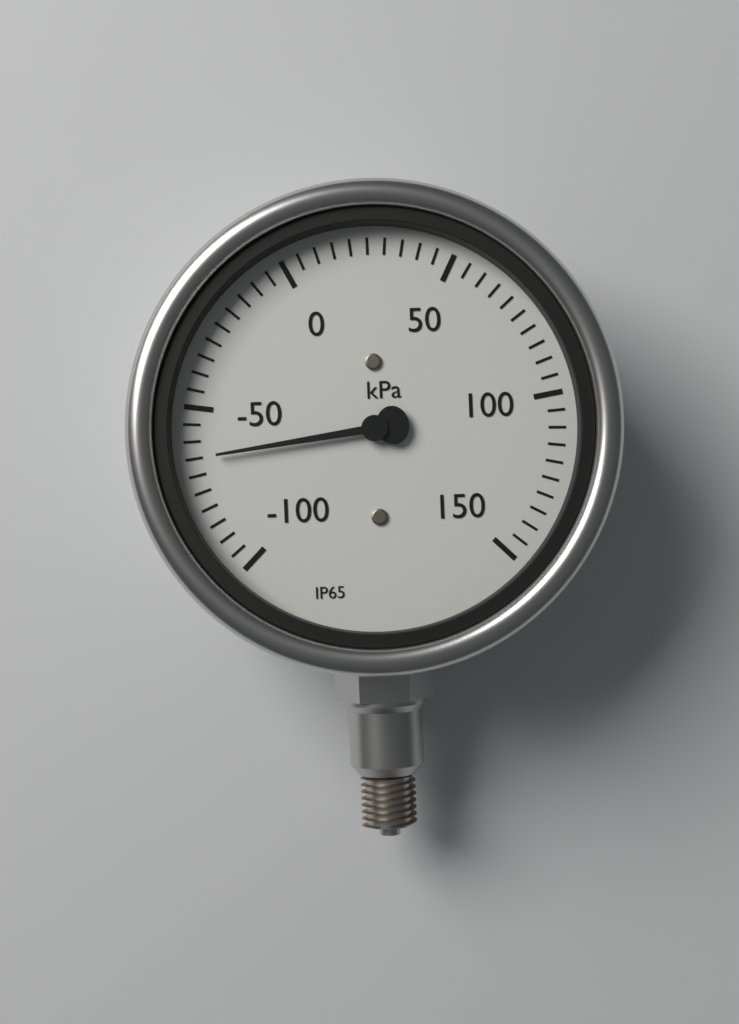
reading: -65 kPa
